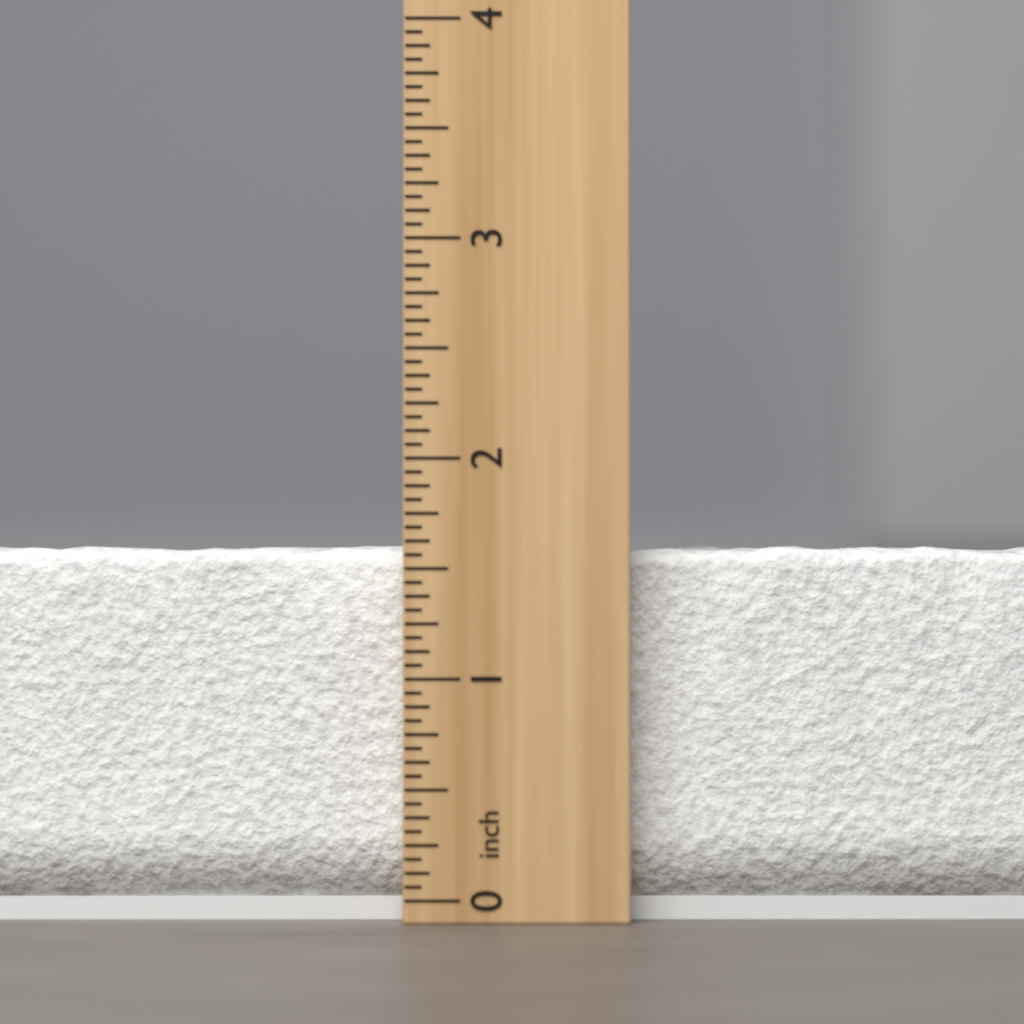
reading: 1.6250 inch
